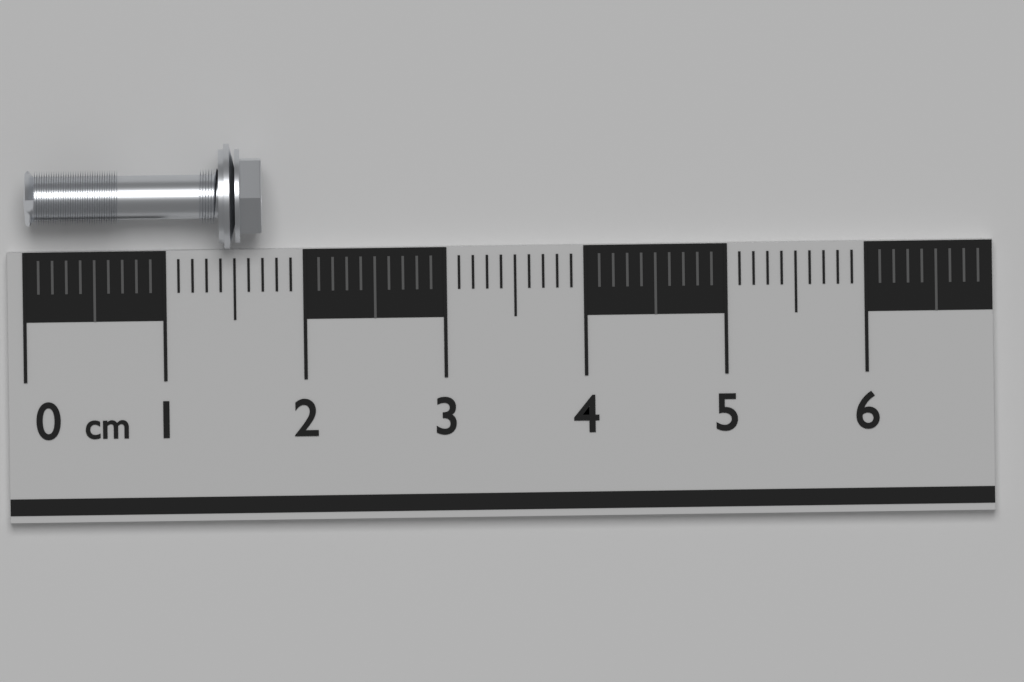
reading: 1.7 cm
